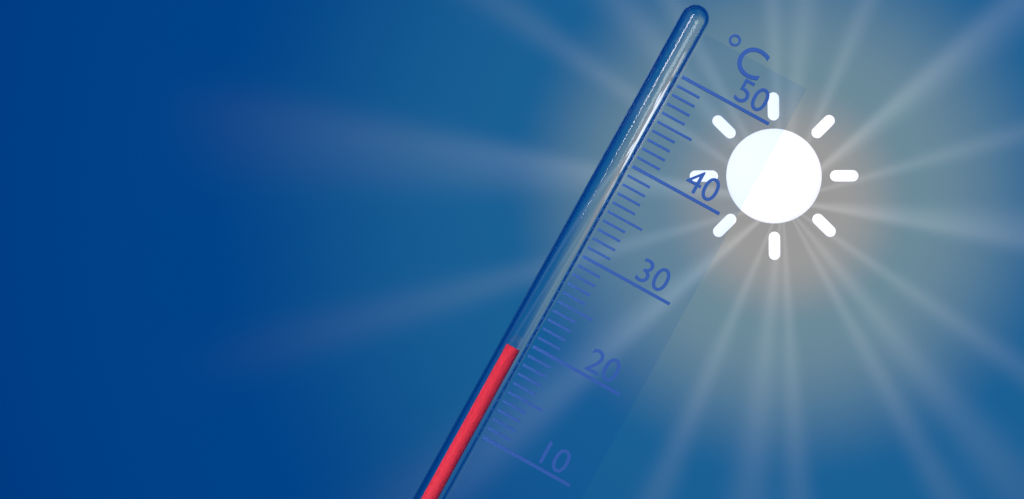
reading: 19 °C
